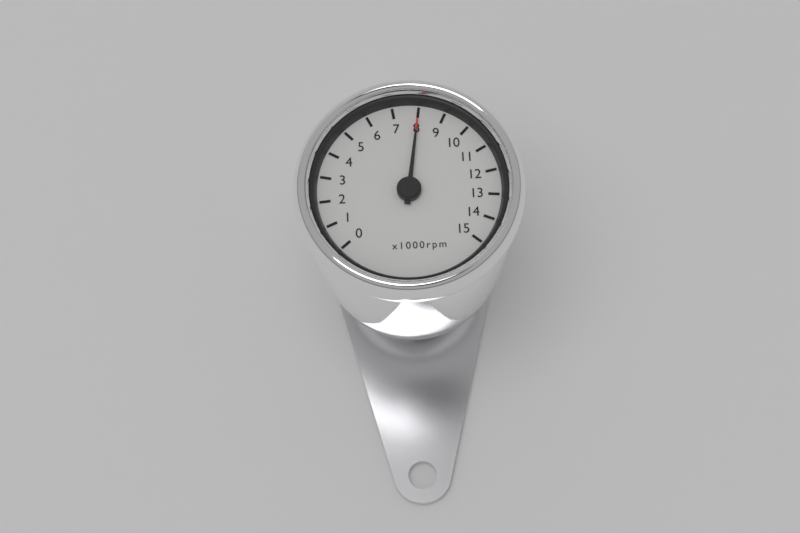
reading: 8000 rpm
